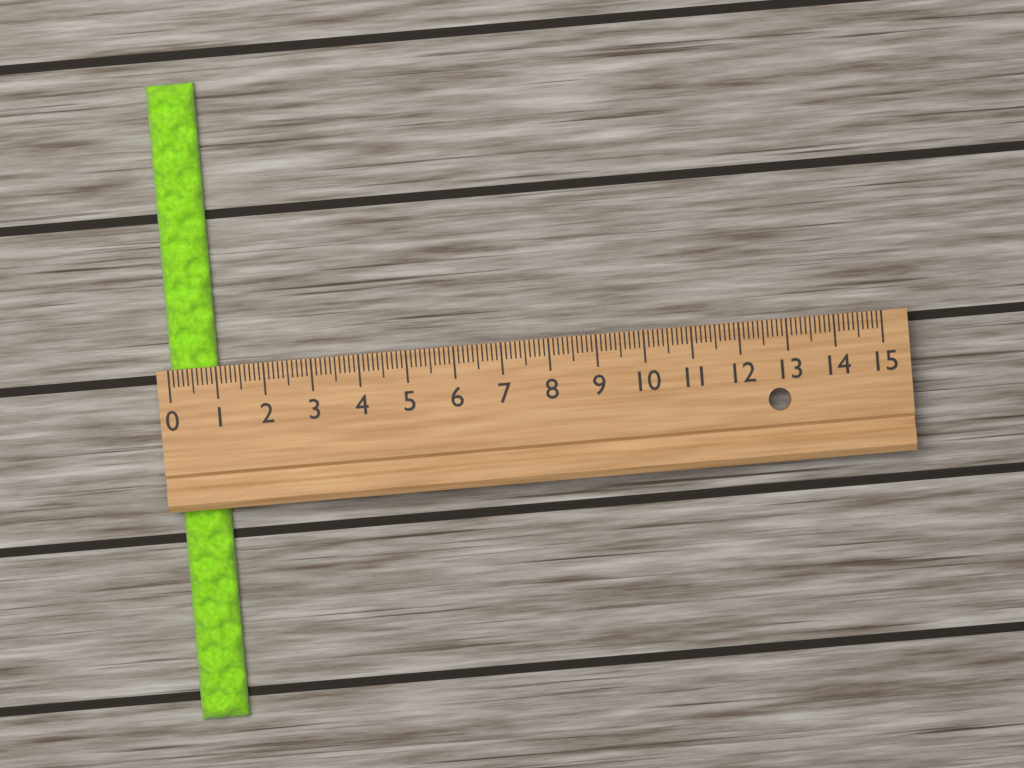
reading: 1.0 (no unit)
